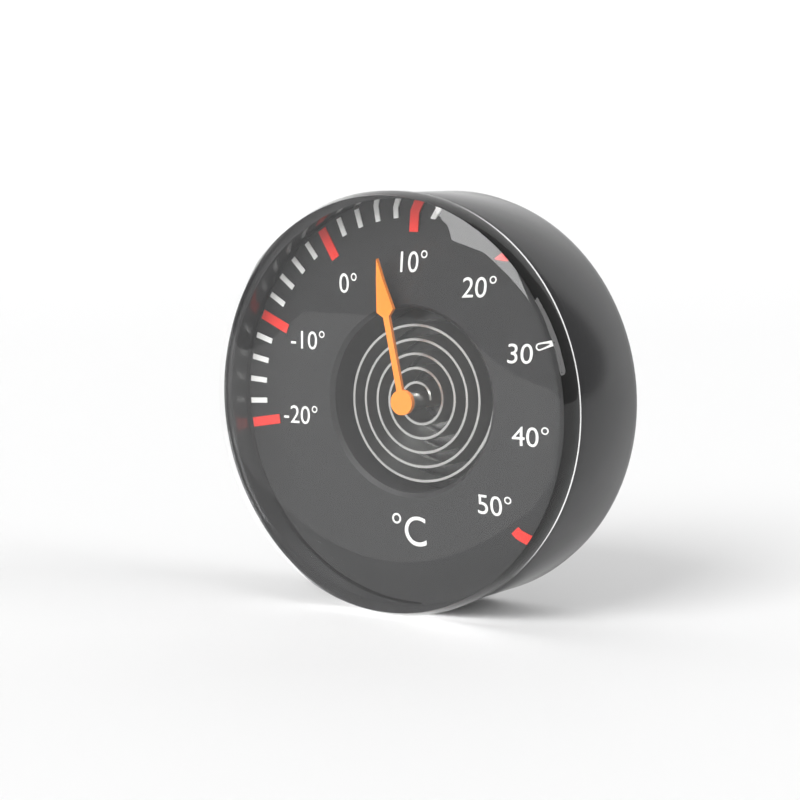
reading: 6 °C
